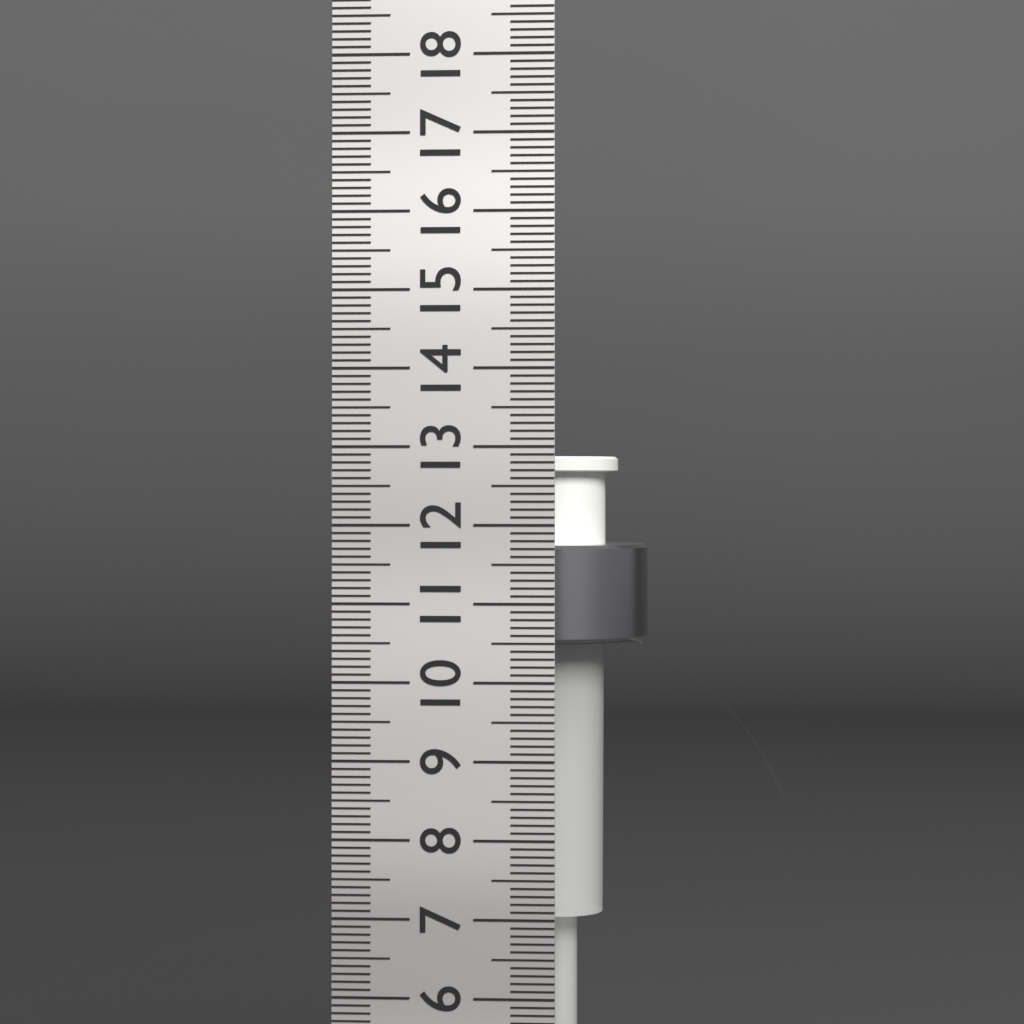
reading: 12.9 cm
